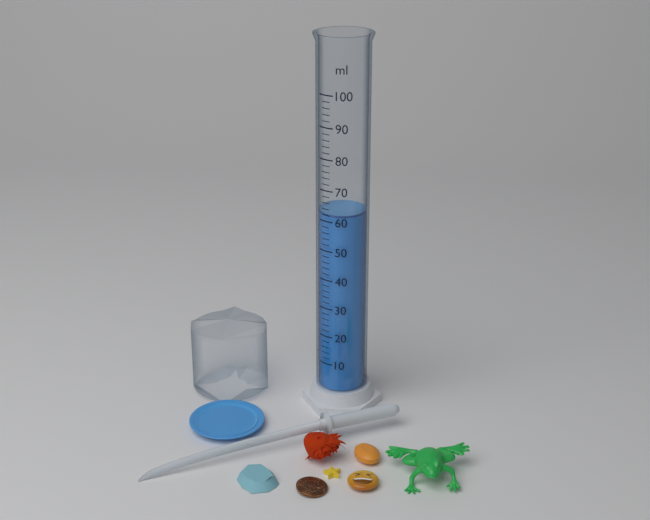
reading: 62 ml
